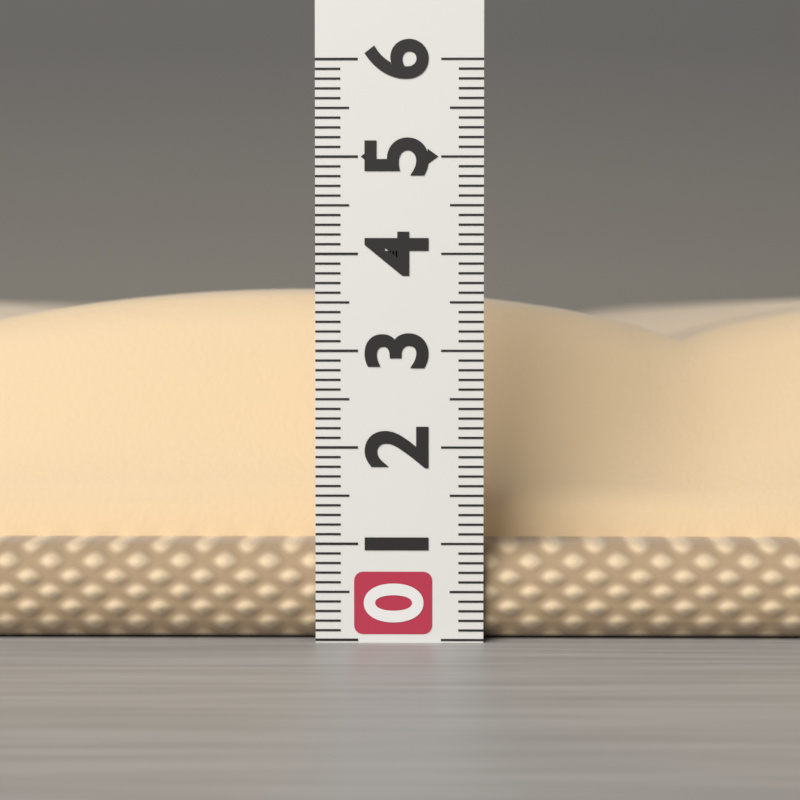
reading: 3.7 (no unit)
